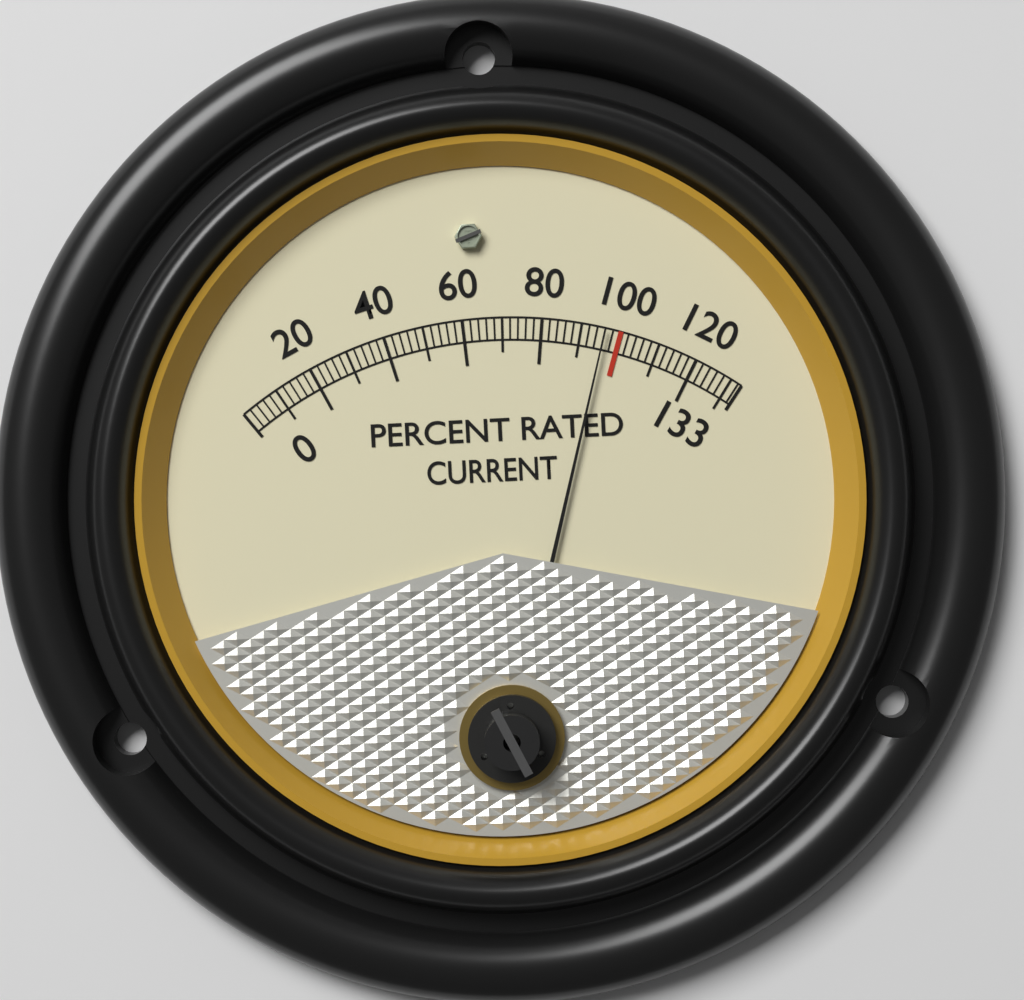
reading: 96 %
